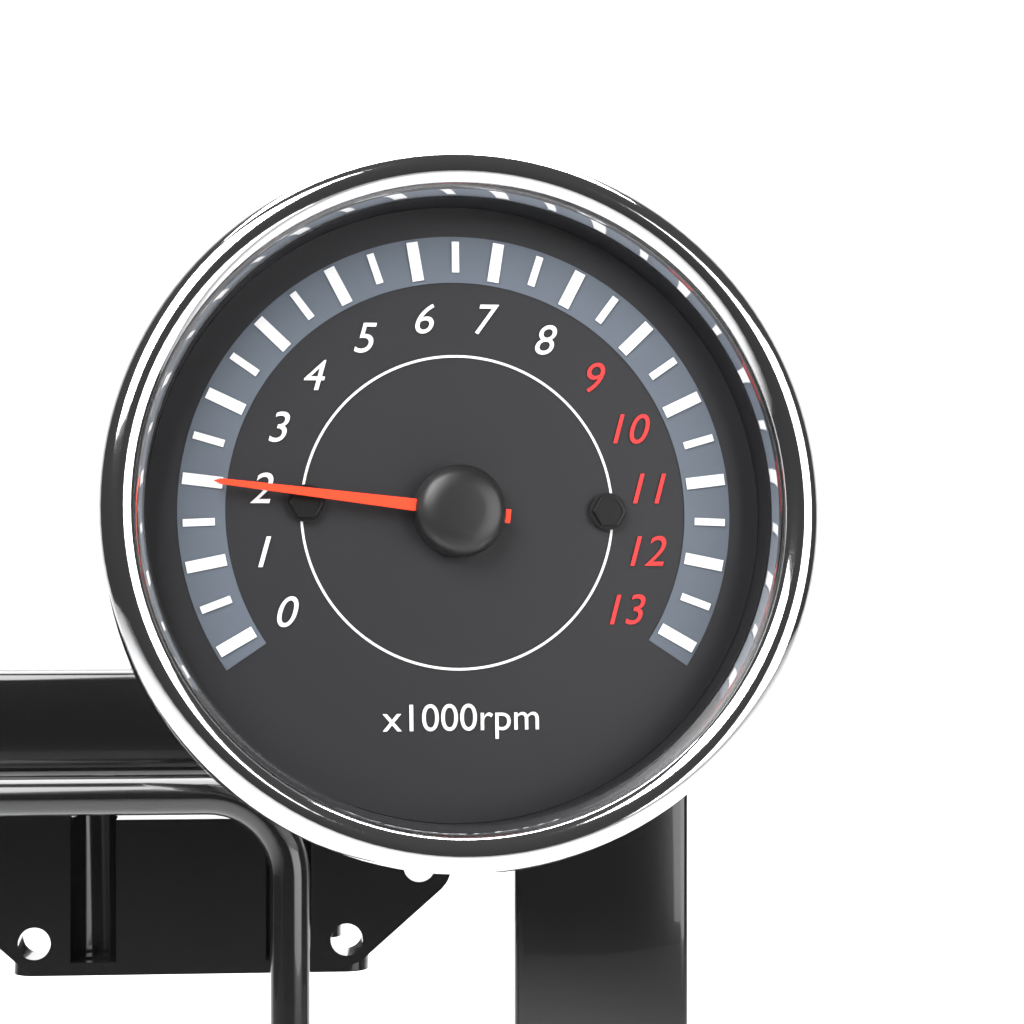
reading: 2000 rpm
